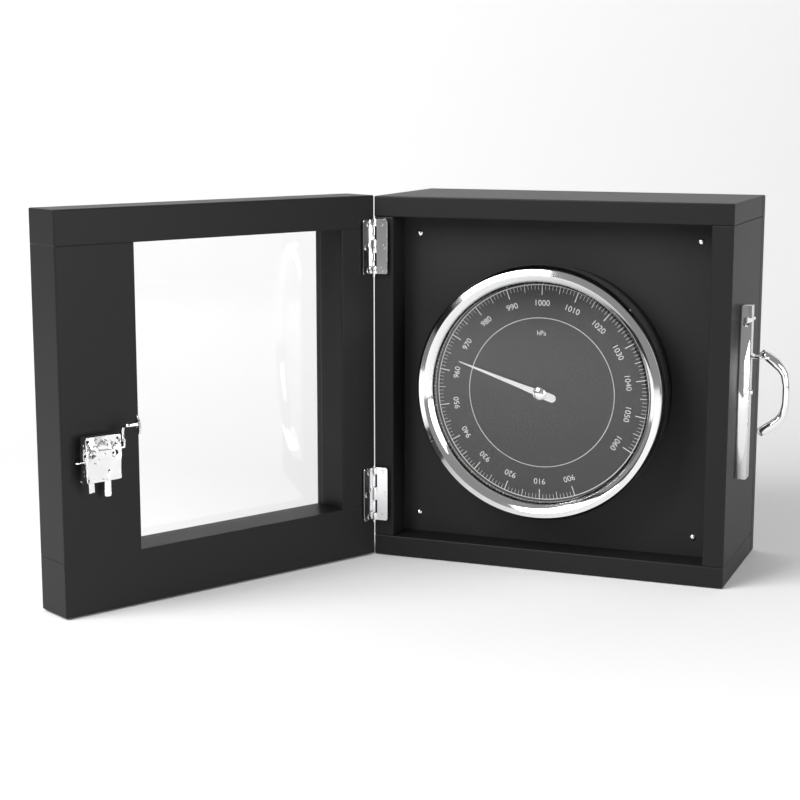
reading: 964 hPa
